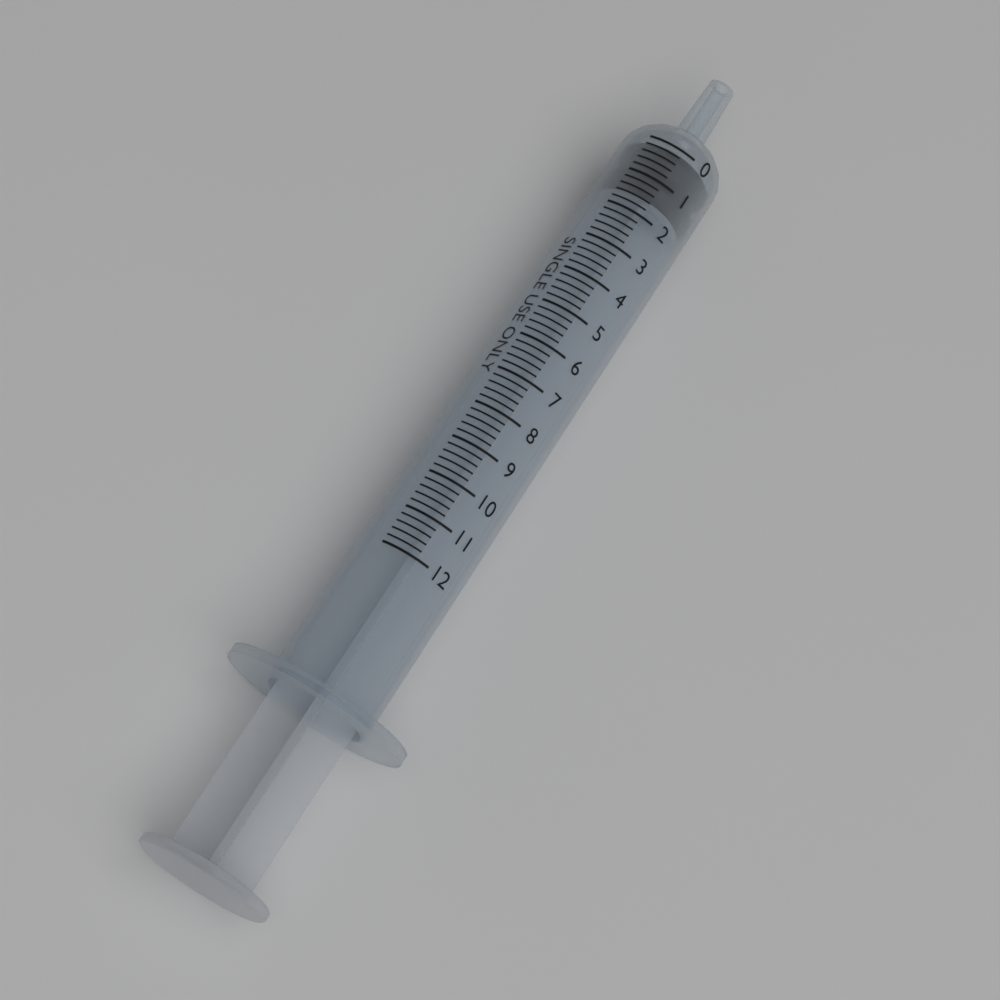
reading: 0.0 (no unit)
